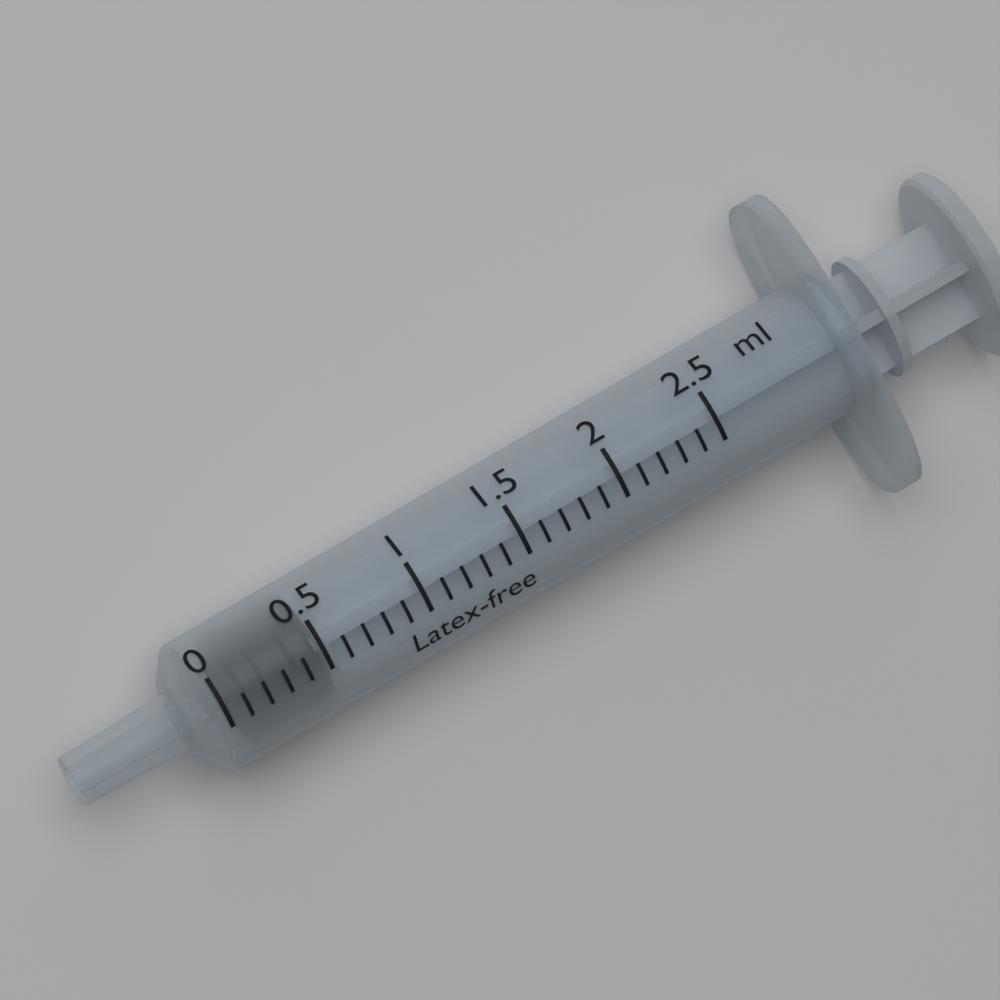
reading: 0.1 ml
